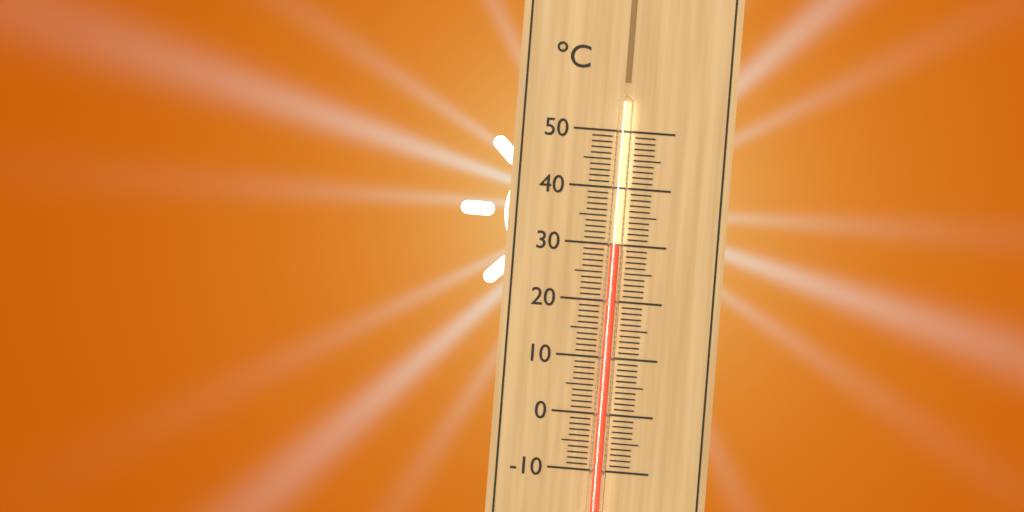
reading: 30 °C
